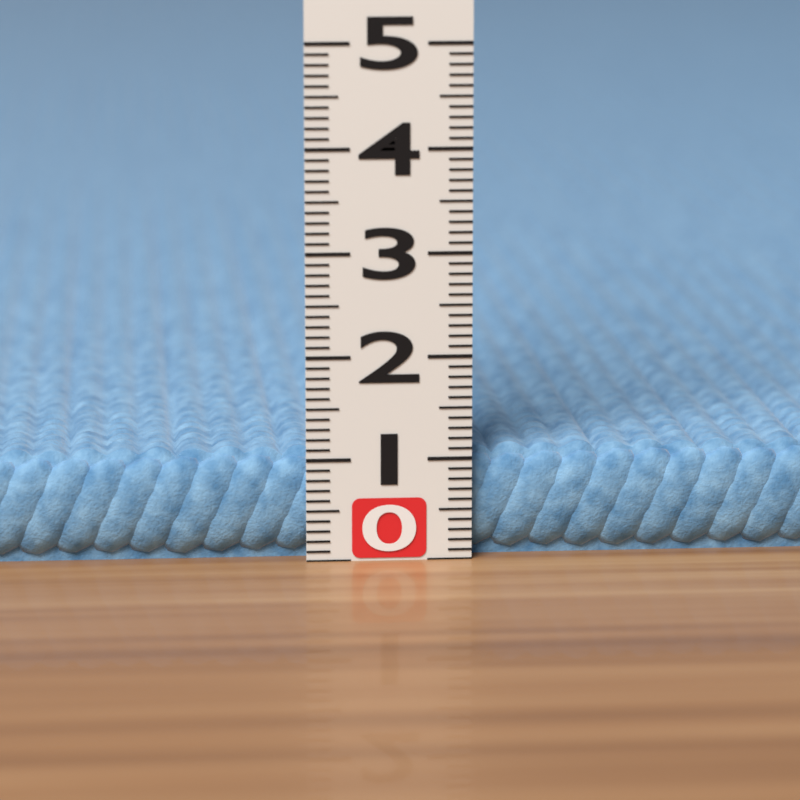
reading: 1.1 (no unit)
